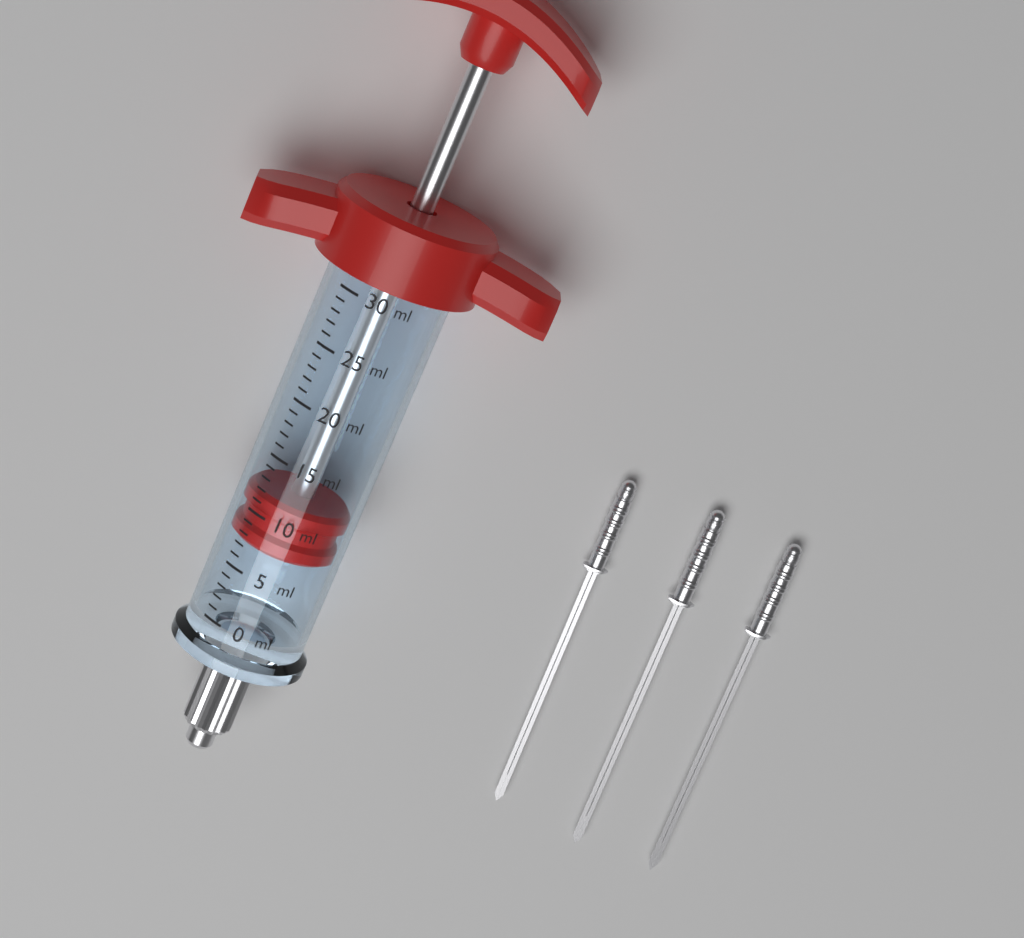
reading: 7 ml
